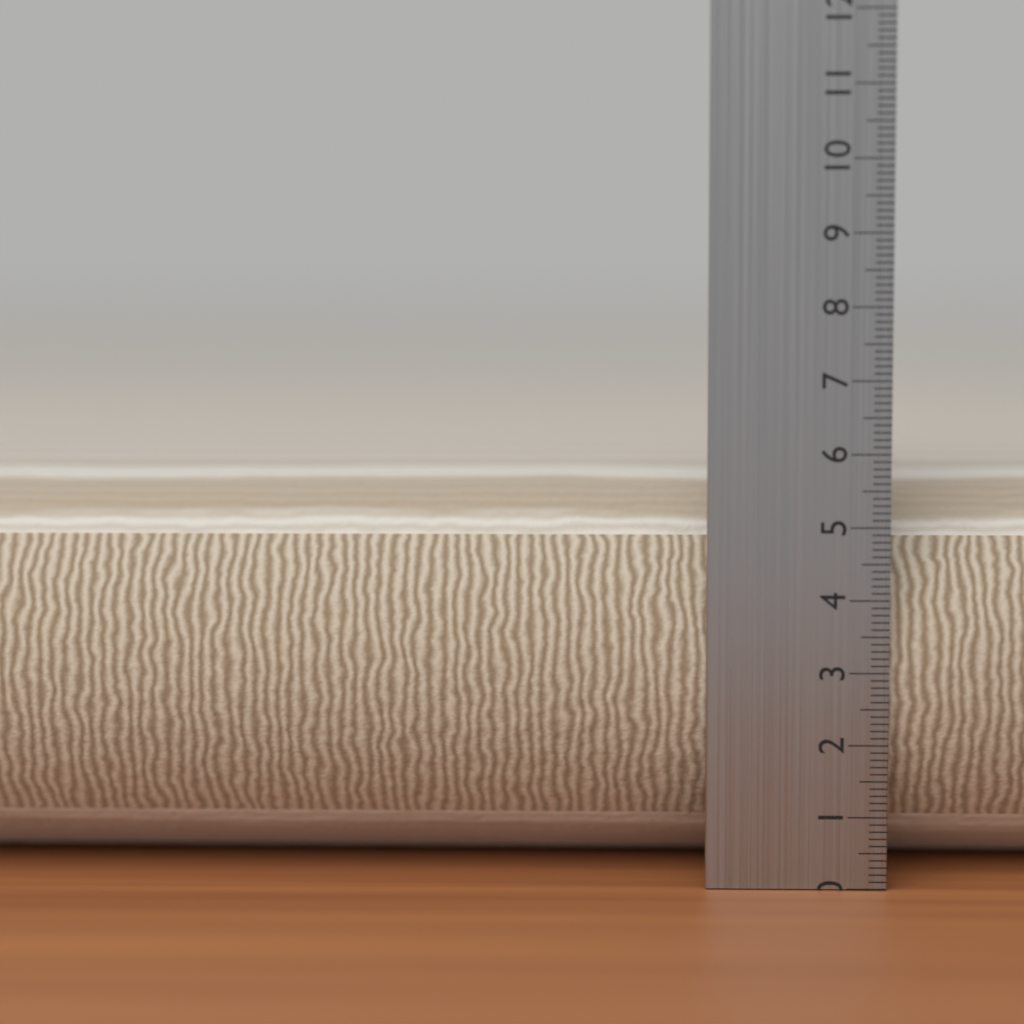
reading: 5.7 cm
